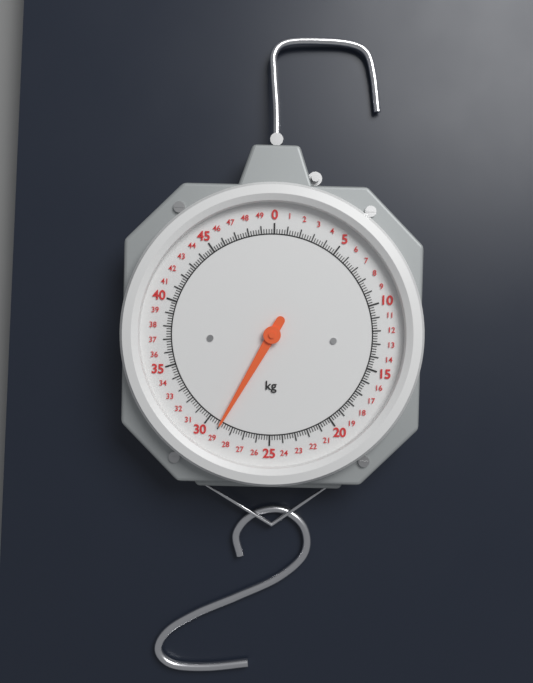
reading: 29.0 kg
